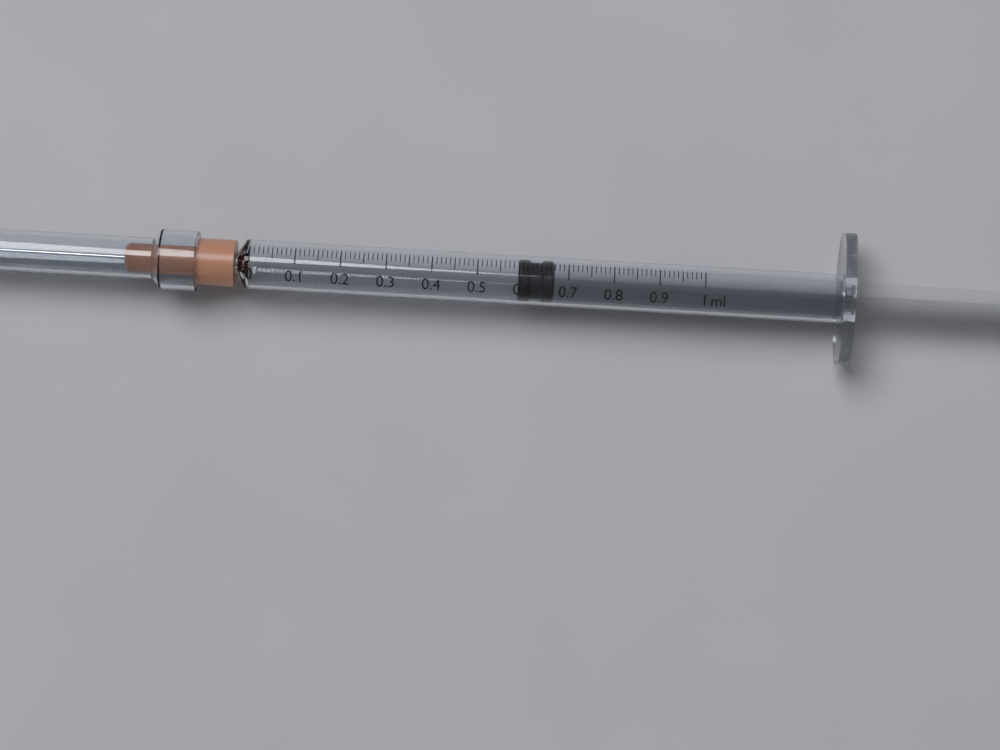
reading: 0.59 ml
